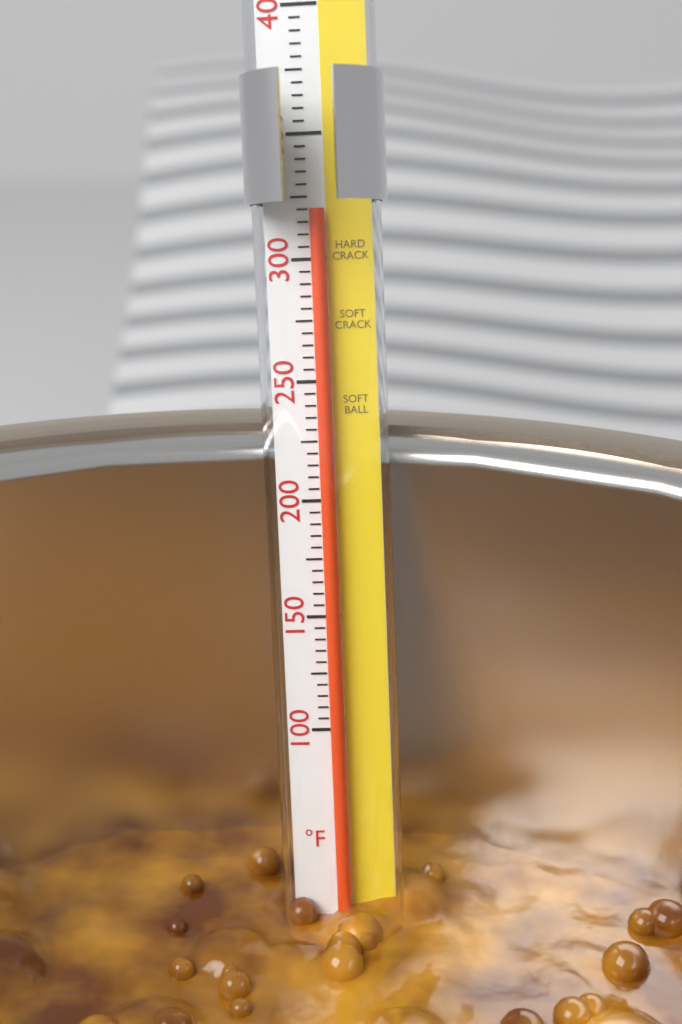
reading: 320 °F
